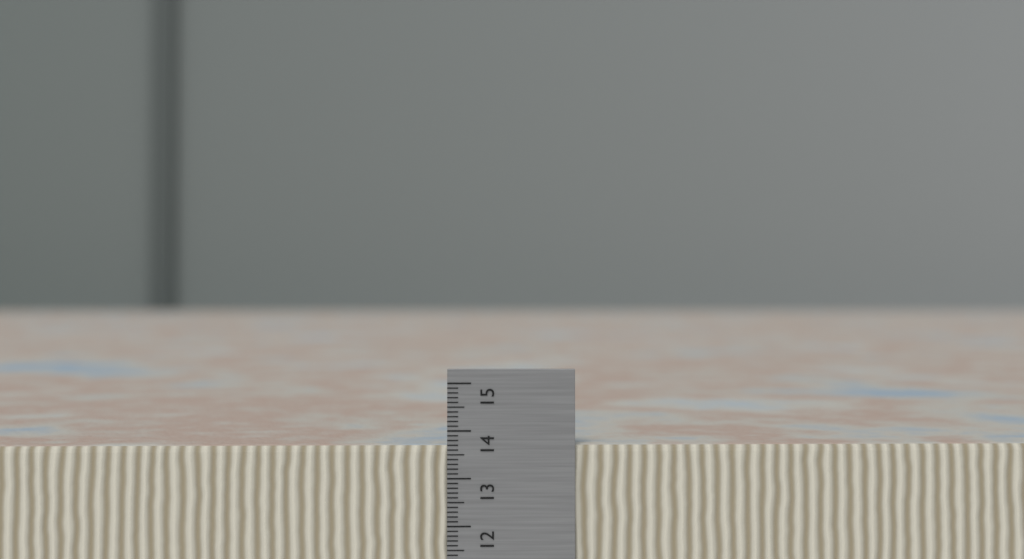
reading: 13.7 cm
